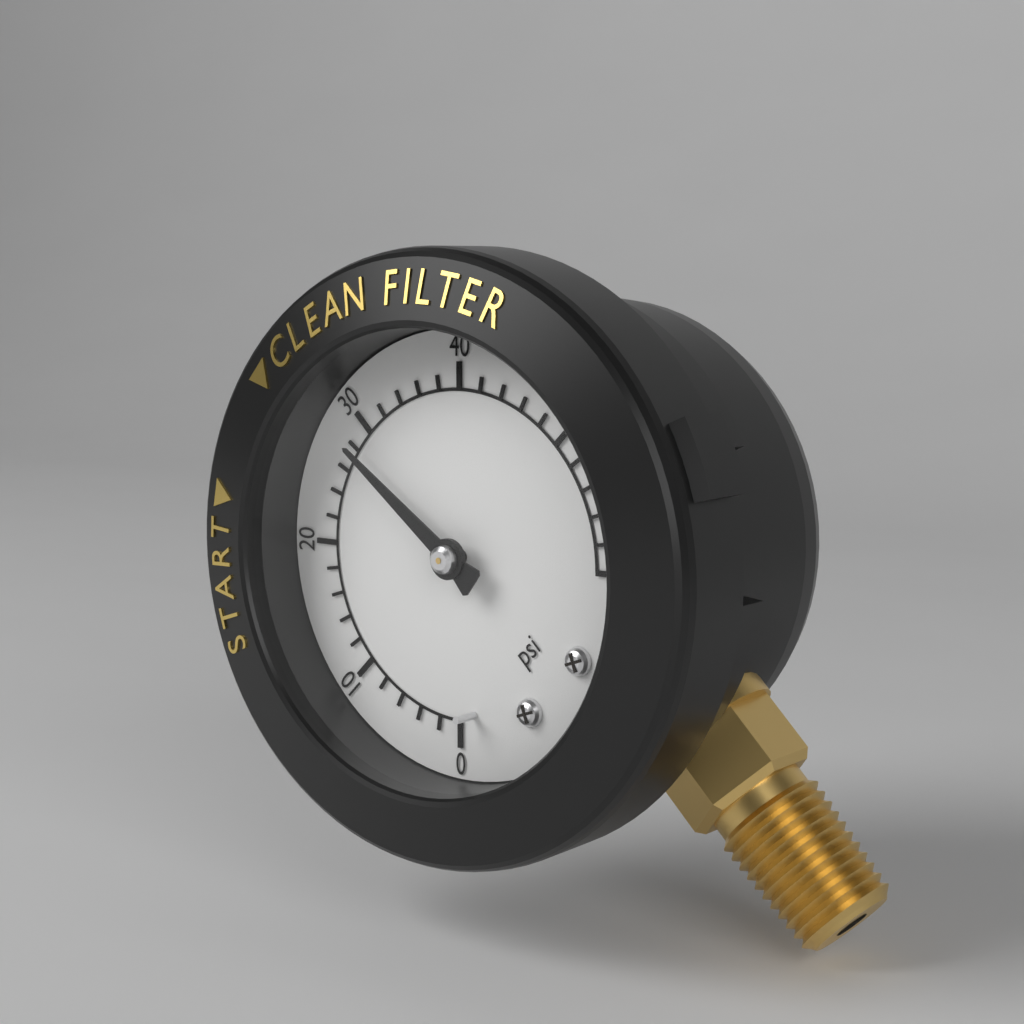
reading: 28 psi
